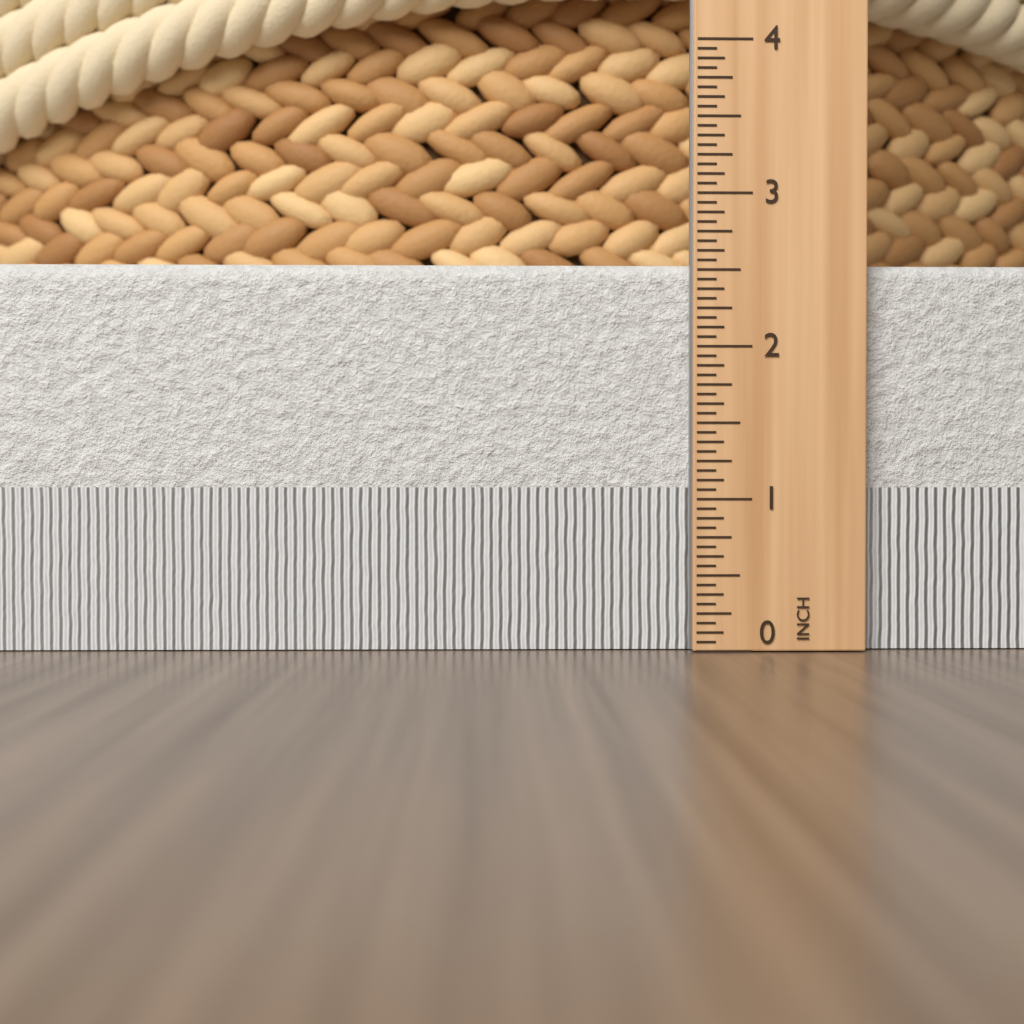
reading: 2.5625 in
